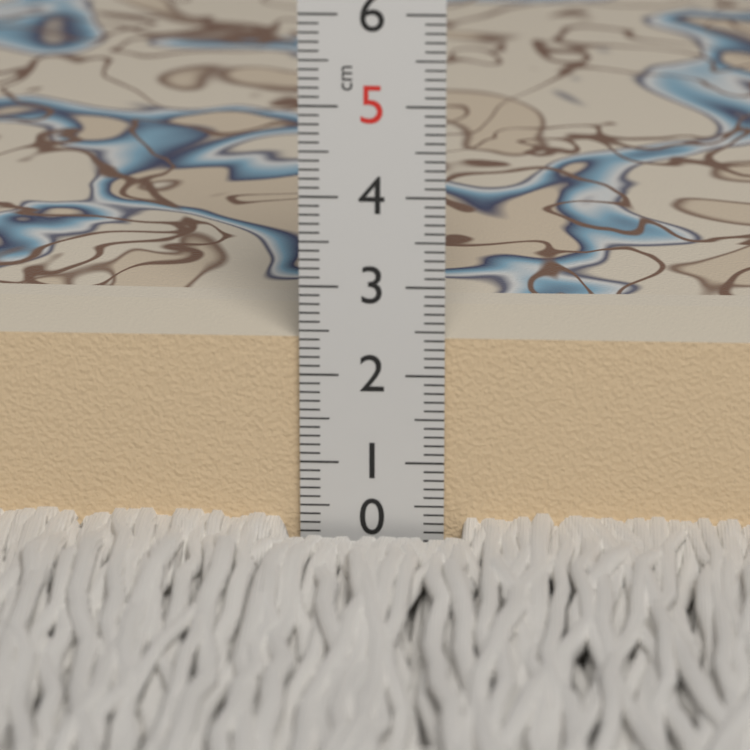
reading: 2.4 cm
